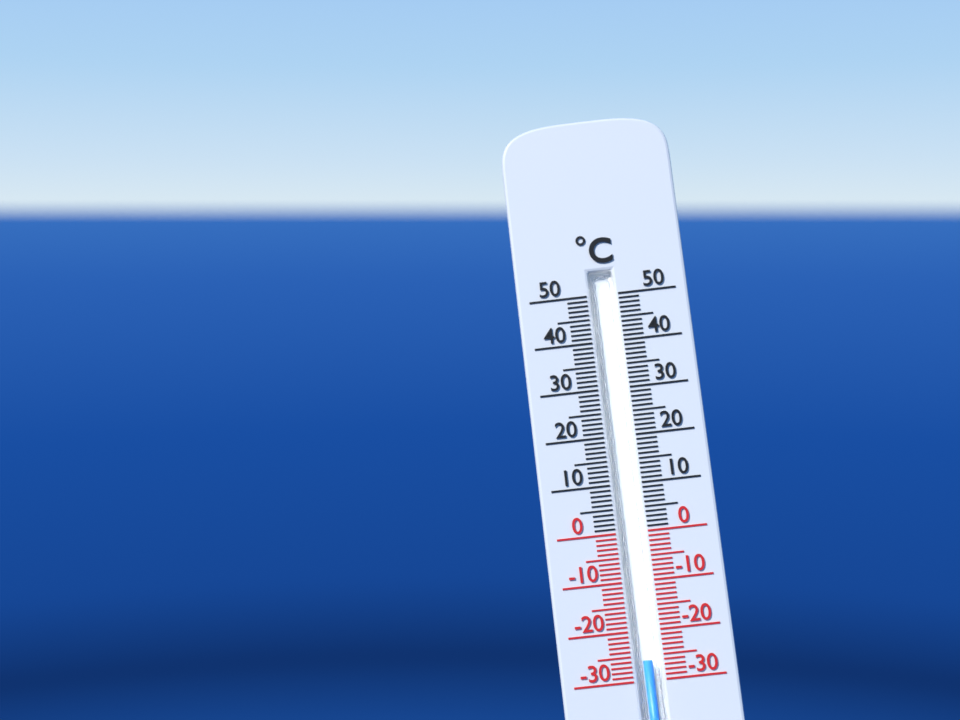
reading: -26 °C
